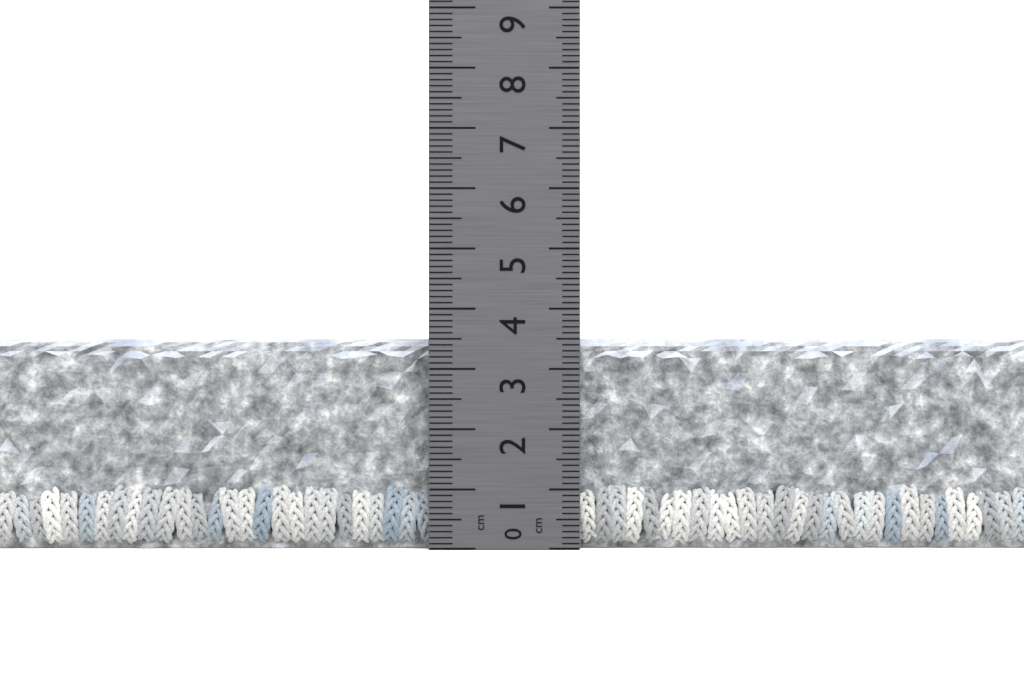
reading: 3.5 cm
